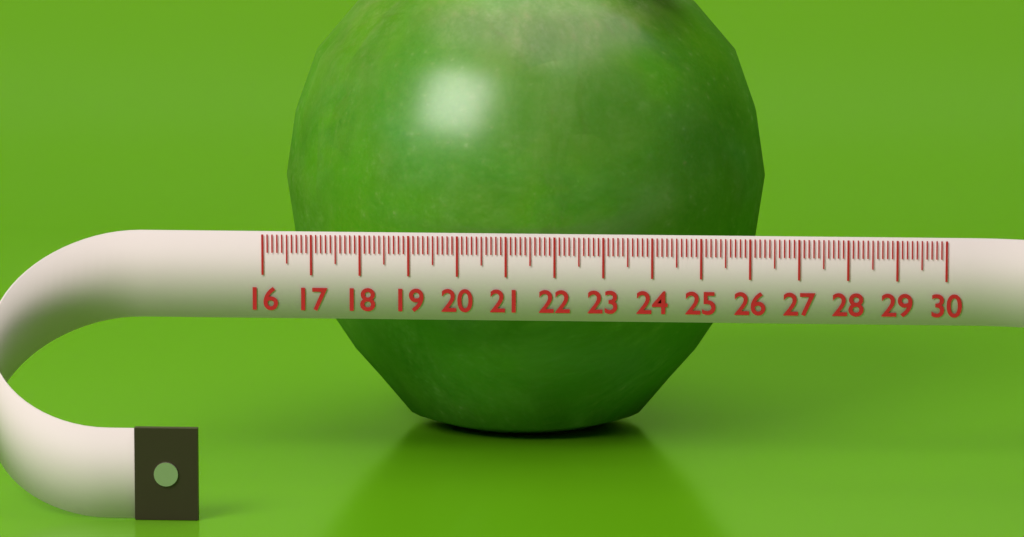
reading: 26.2 (no unit)
